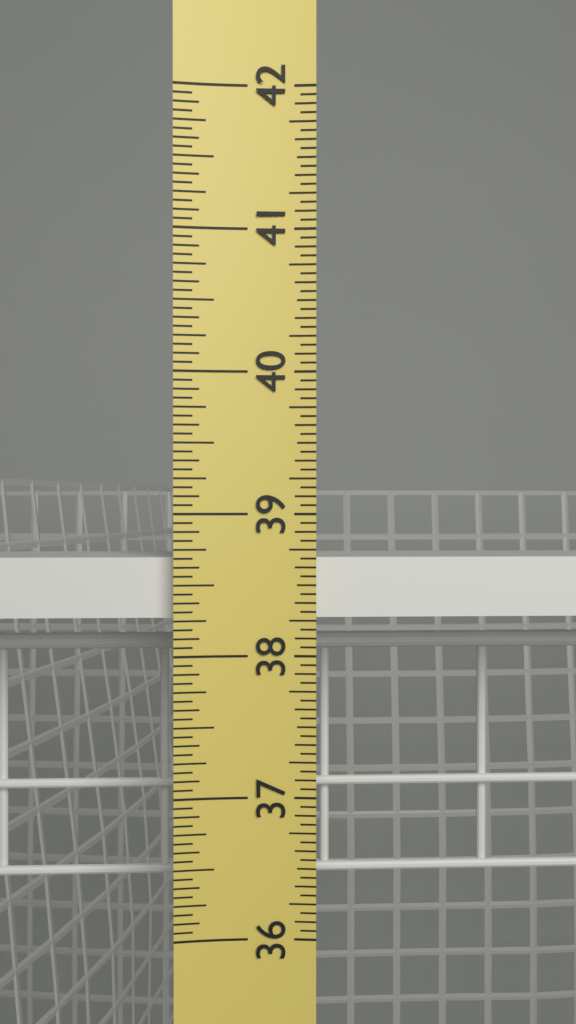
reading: 38.6875 in
